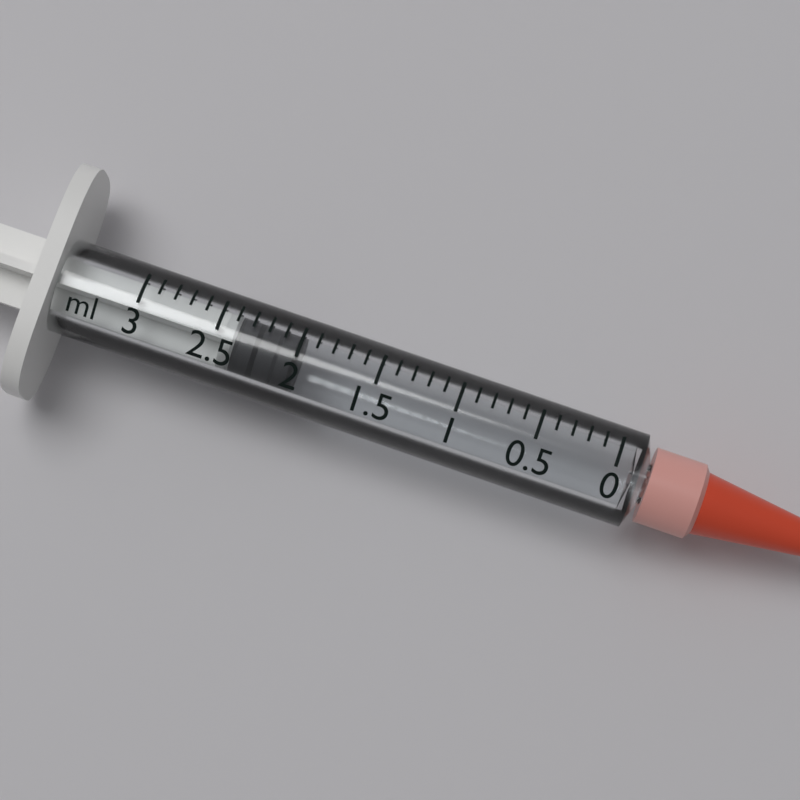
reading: 2.0 ml
